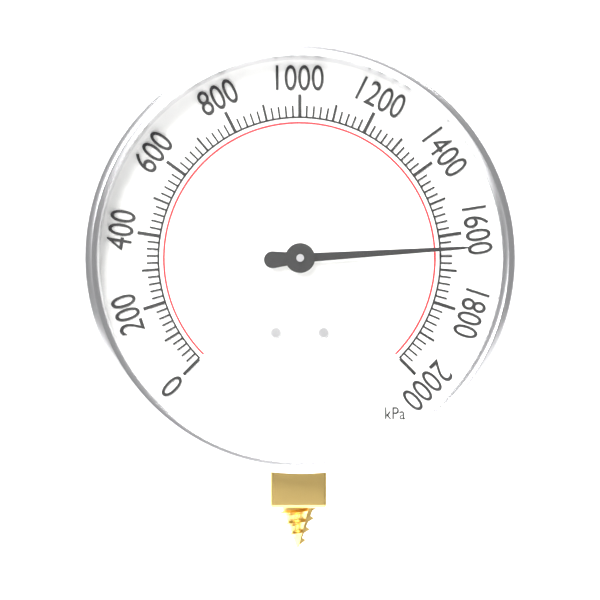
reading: 1640 kPa
